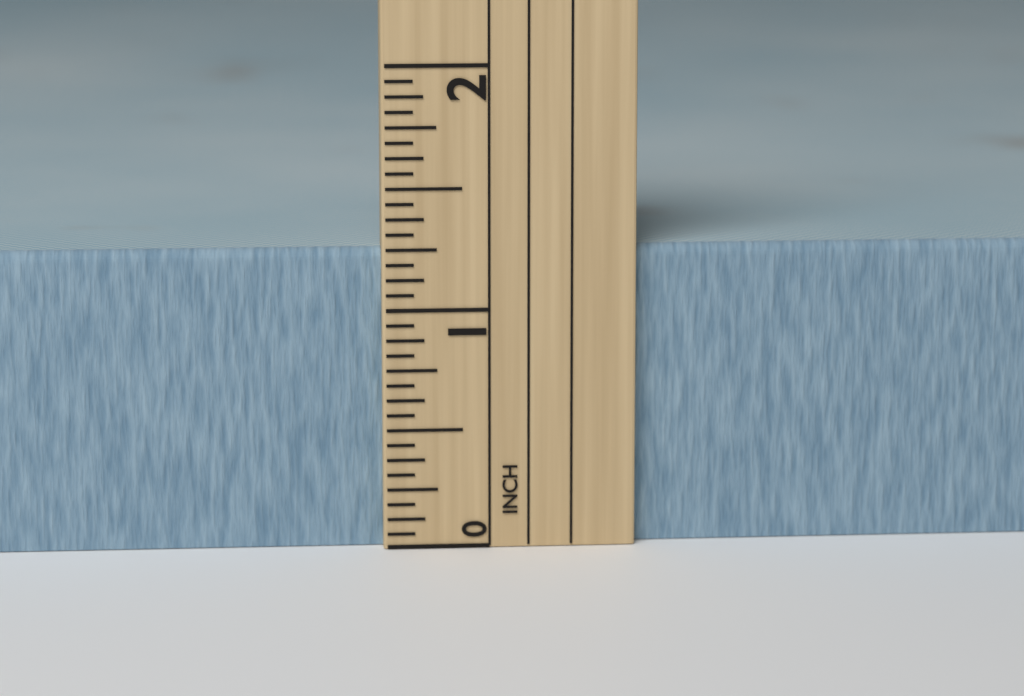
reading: 1.2500 in
